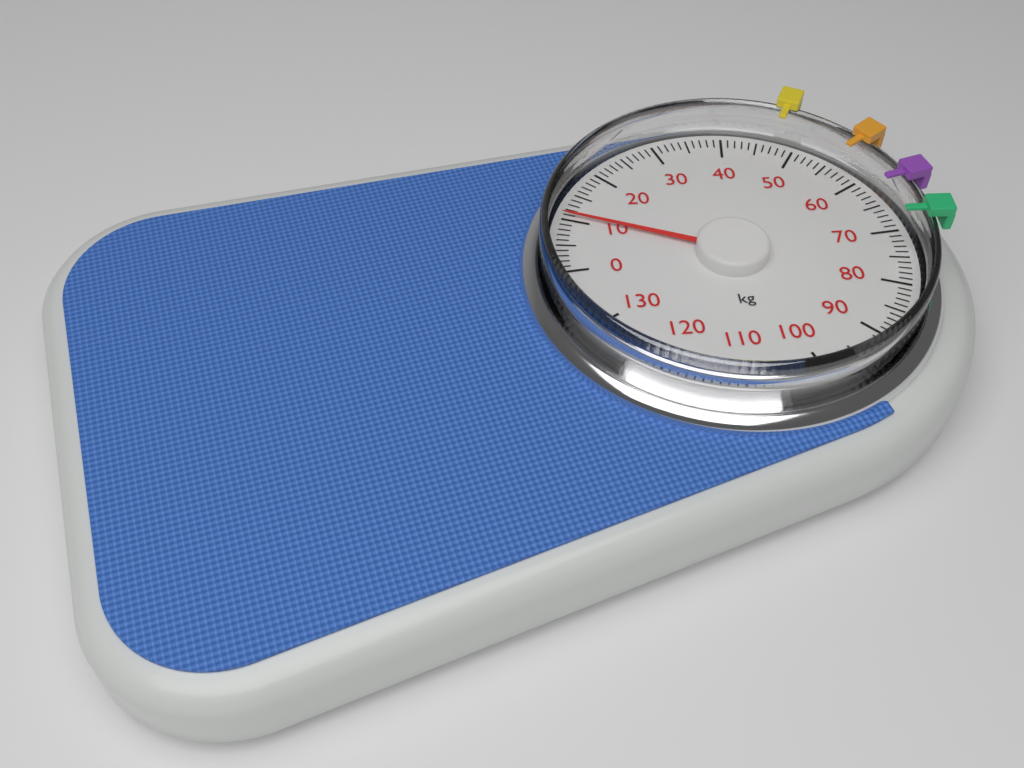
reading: 11 kg
